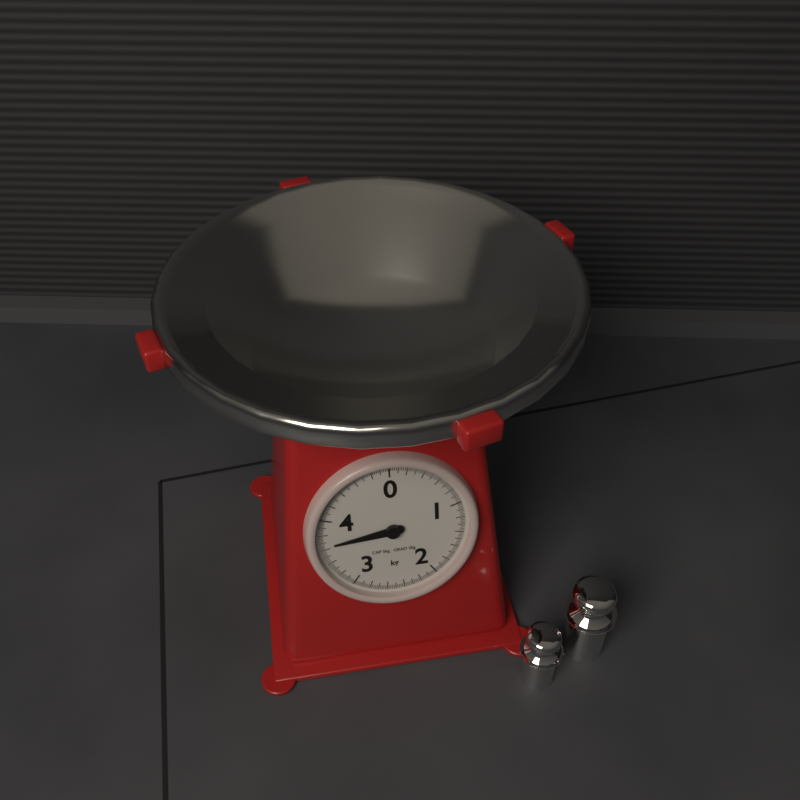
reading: 3.64 kg
